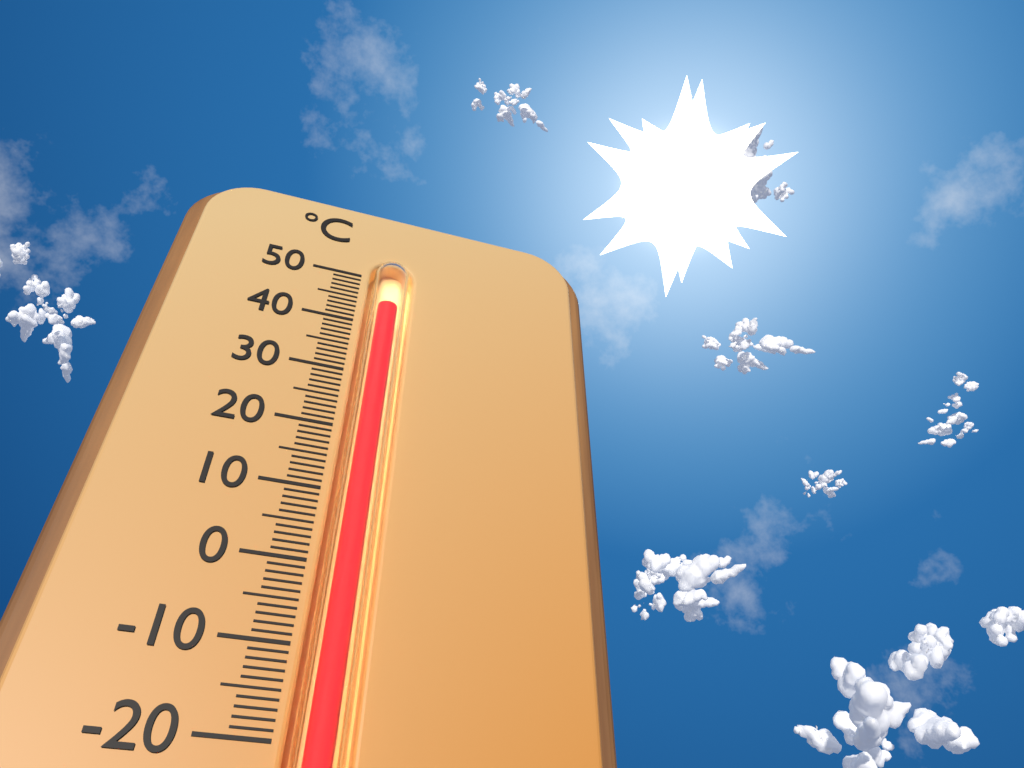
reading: 44 °C
